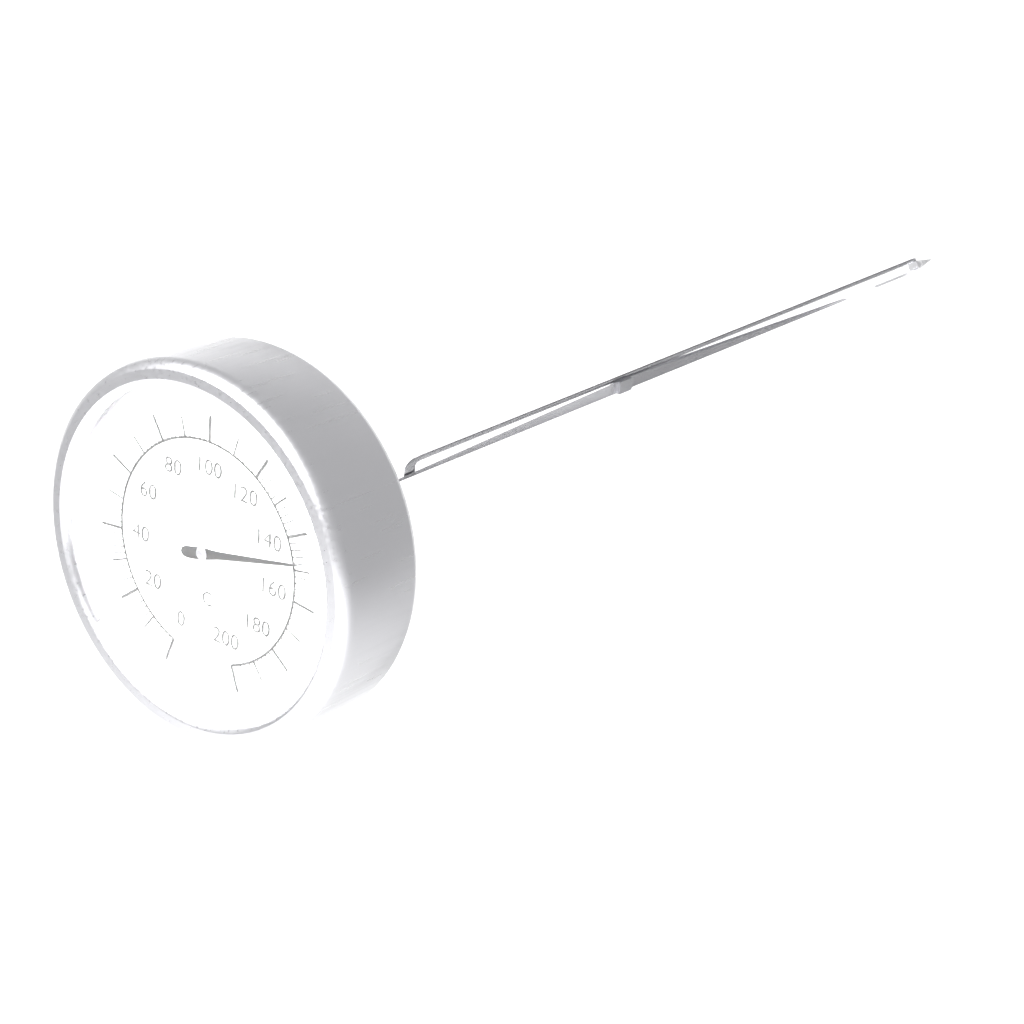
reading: 148 °C
